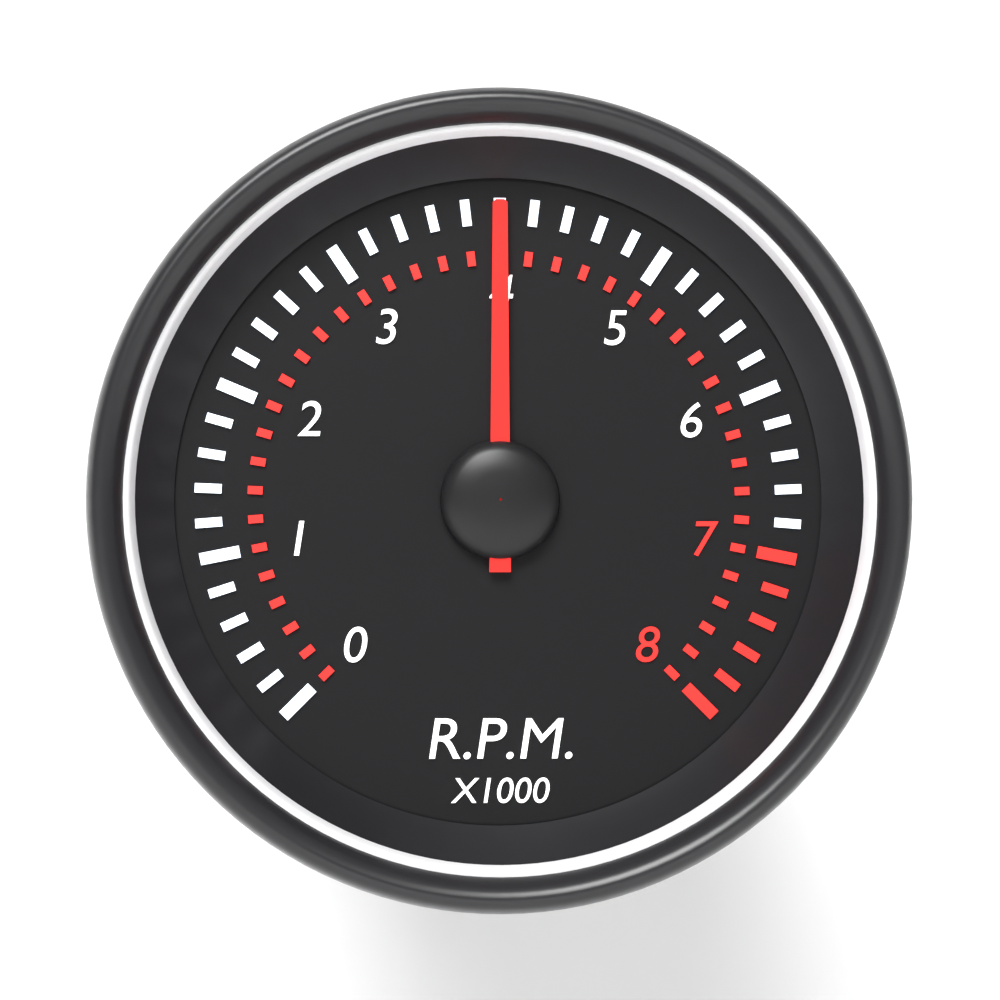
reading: 4.0 x1000 RPM
